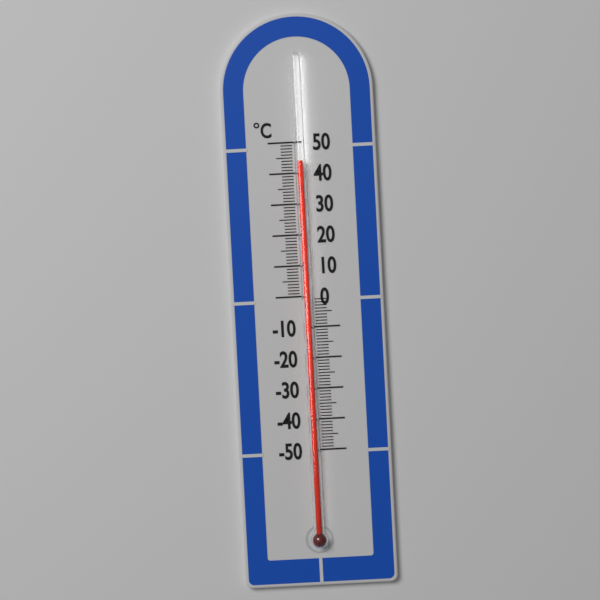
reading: 44 °C
